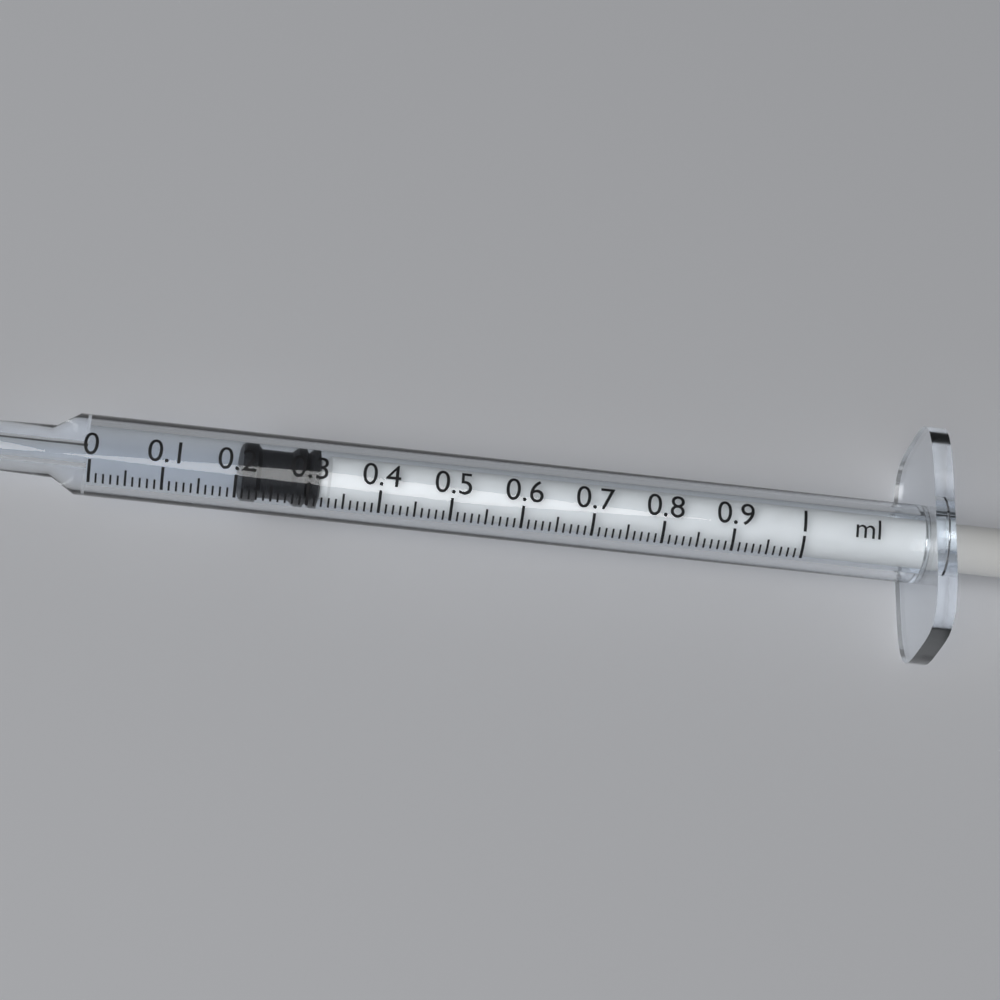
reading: 0.21 ml
